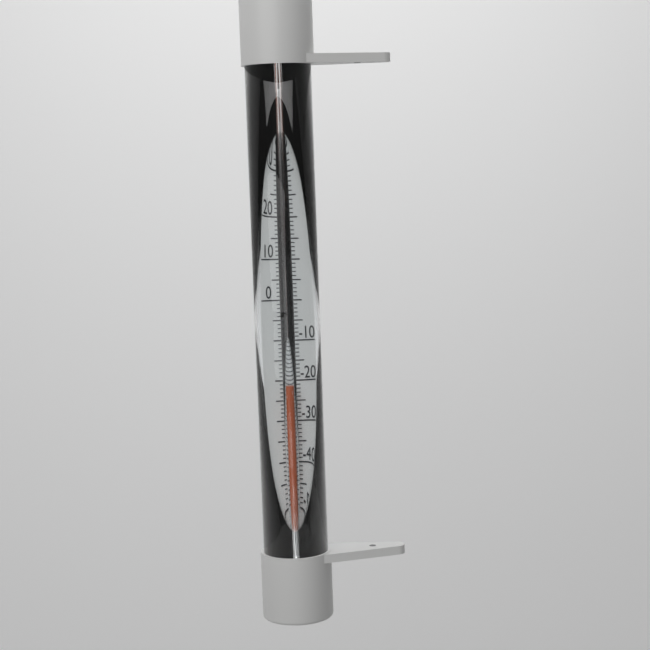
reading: -22 °C
